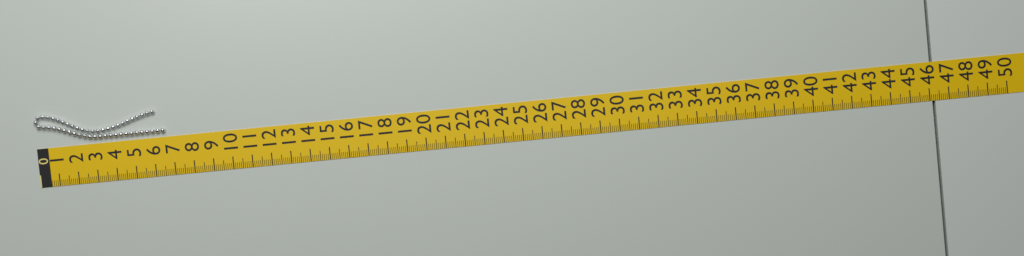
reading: 6.7 cm
